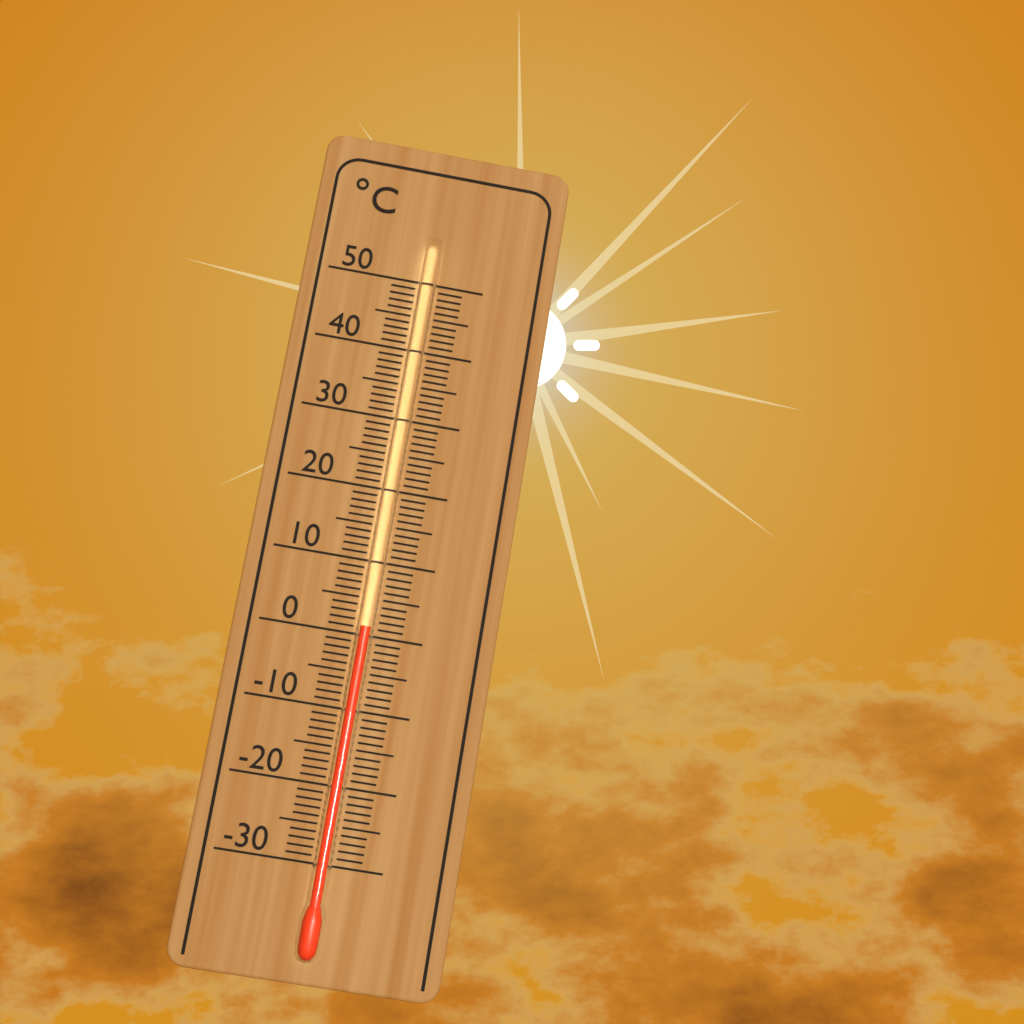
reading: 1 °C
